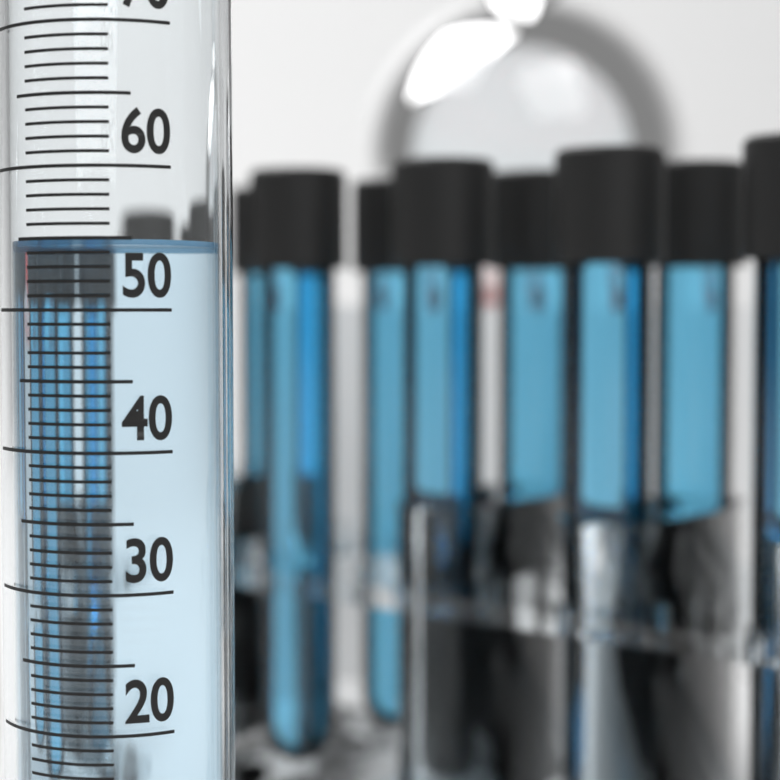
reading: 55 ml
